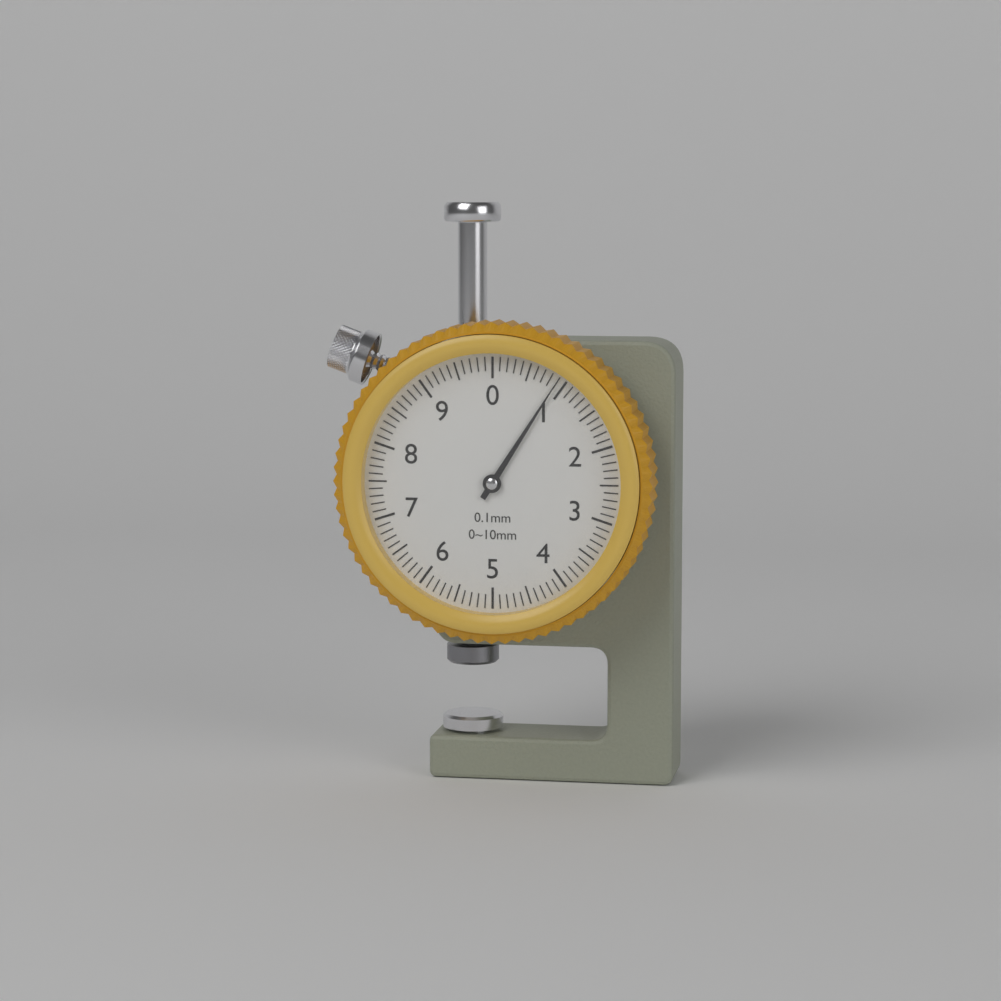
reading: 0.9 mm
